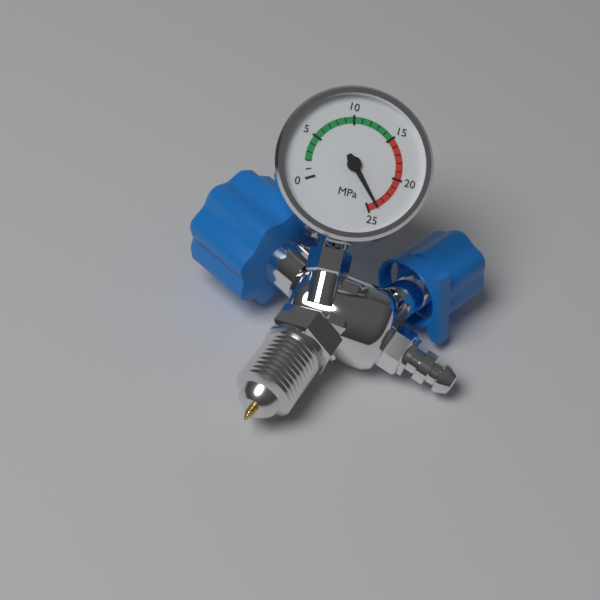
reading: 24 MPa
